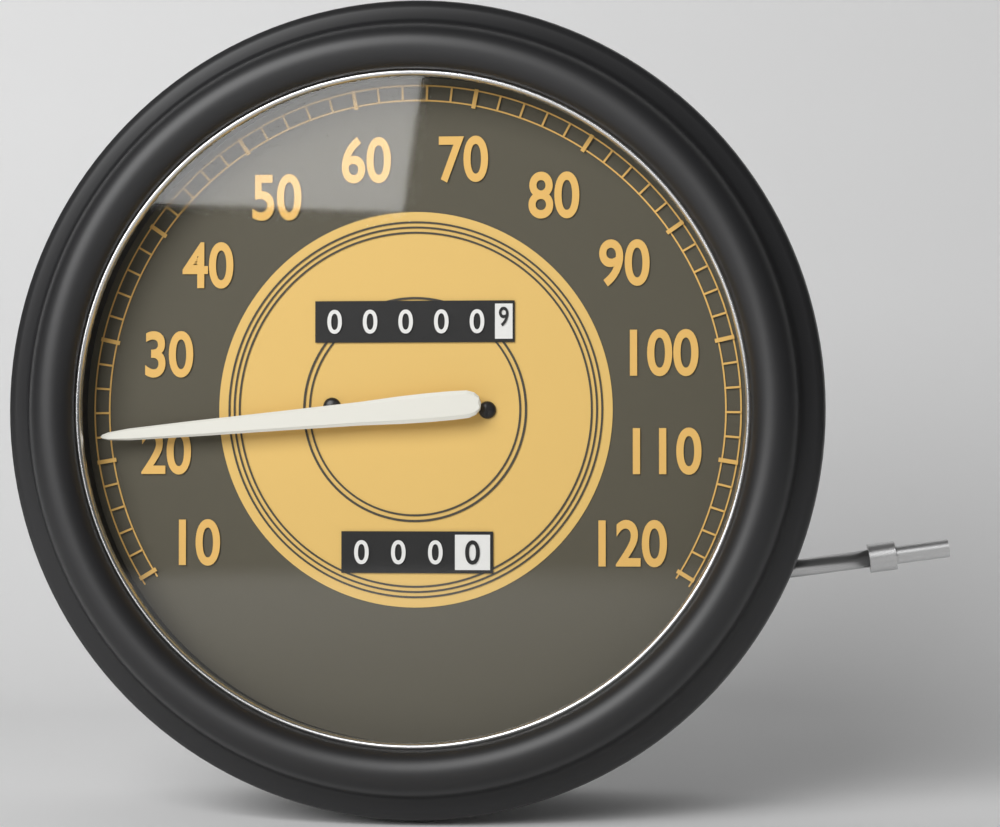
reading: 22 (no unit)
